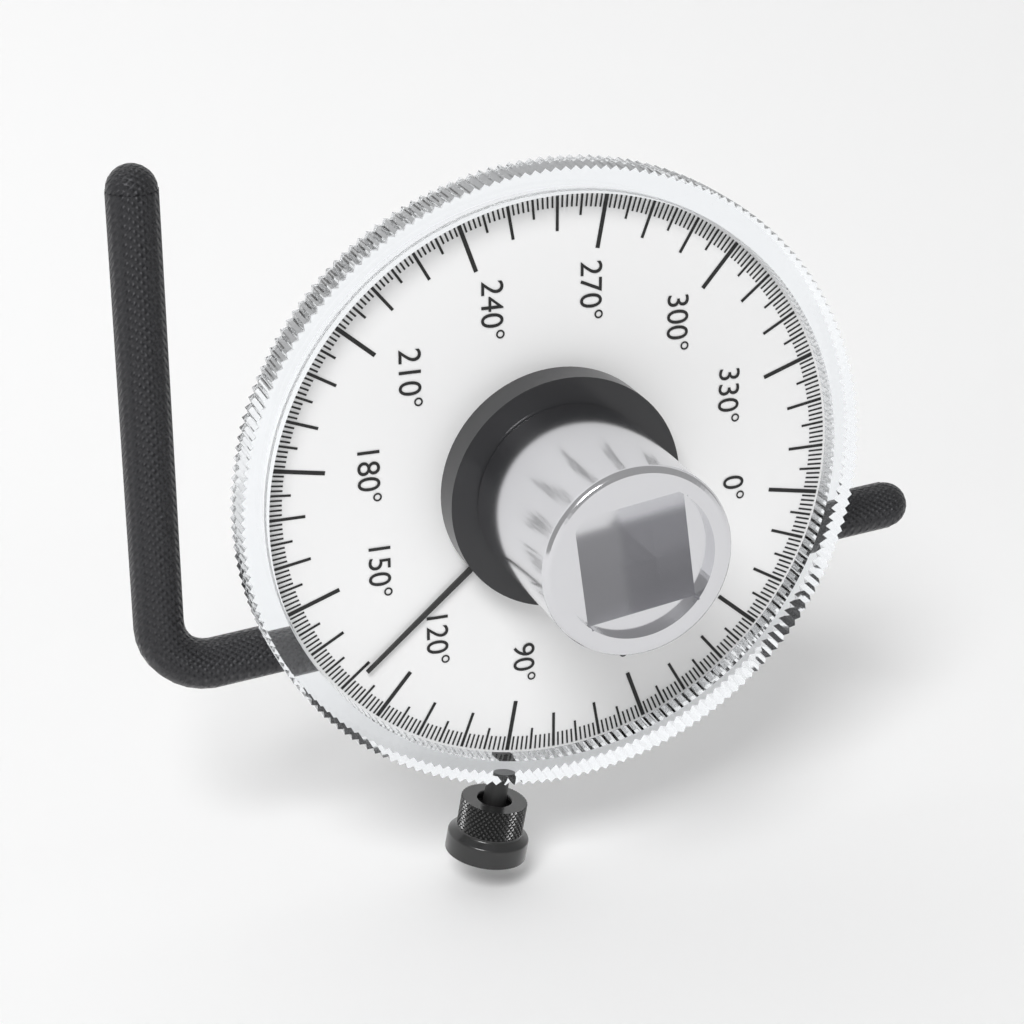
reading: 129 °
